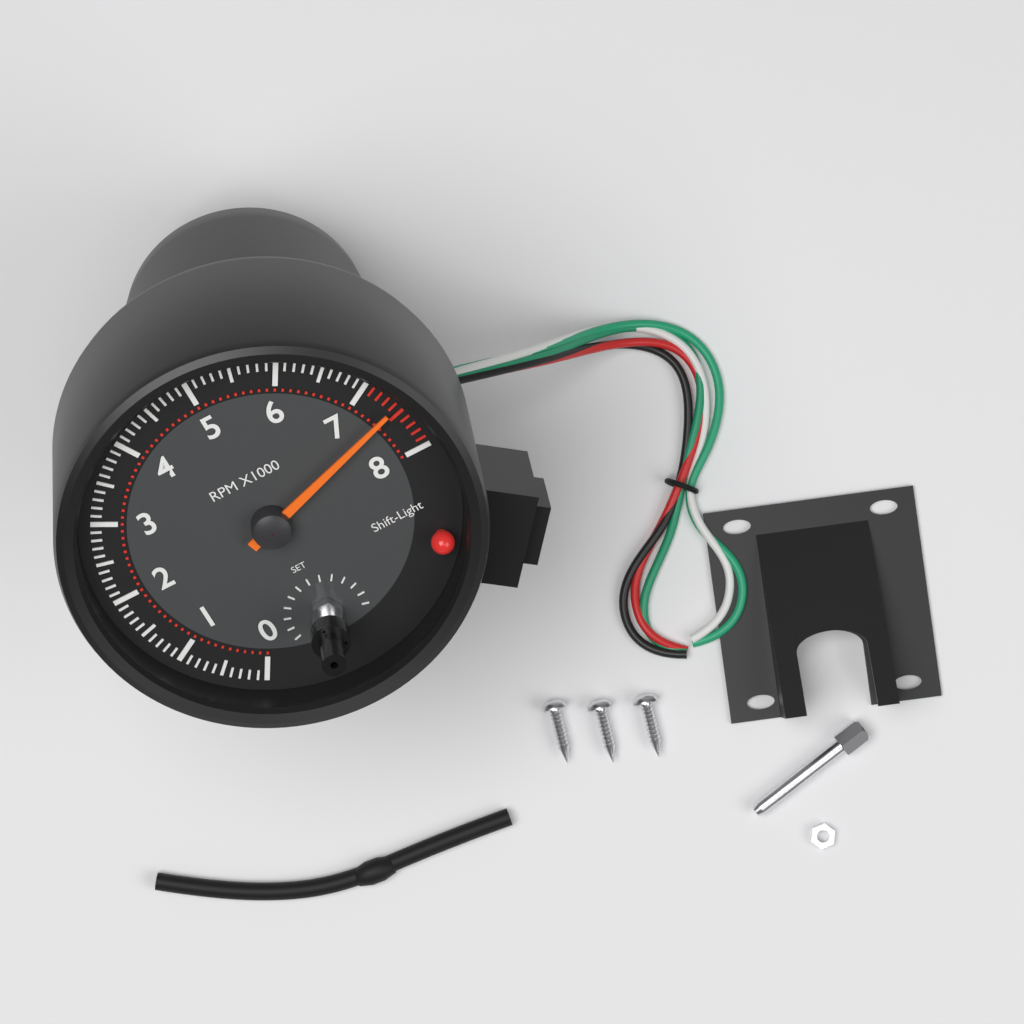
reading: 7400 RPM
